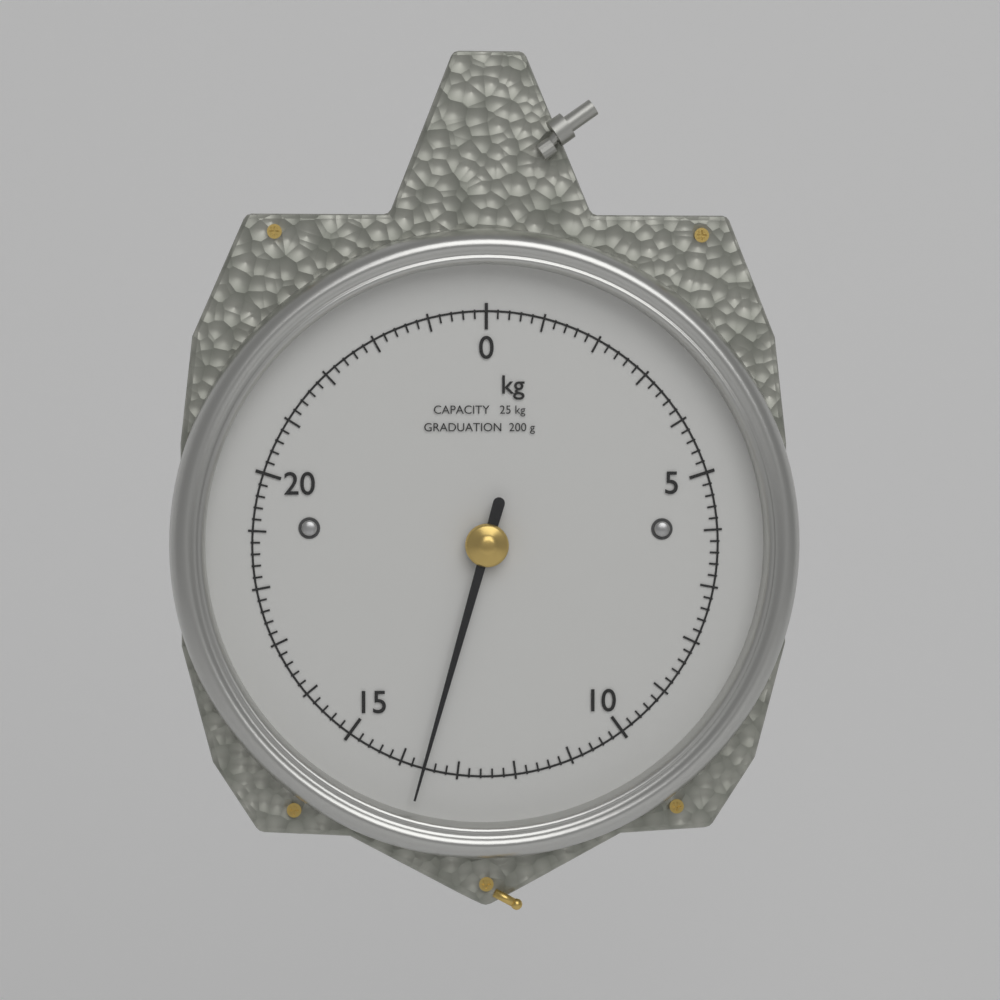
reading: 13.6 kg
